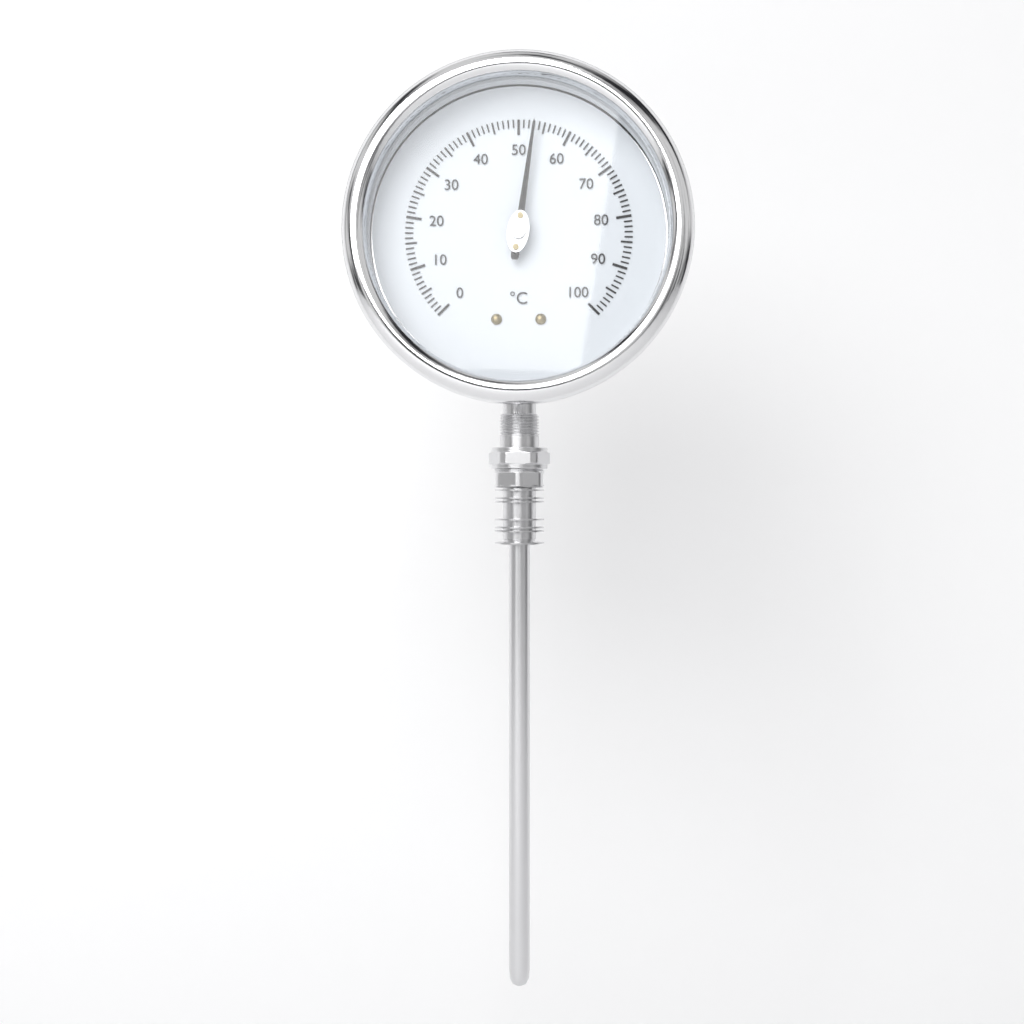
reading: 53 °C
